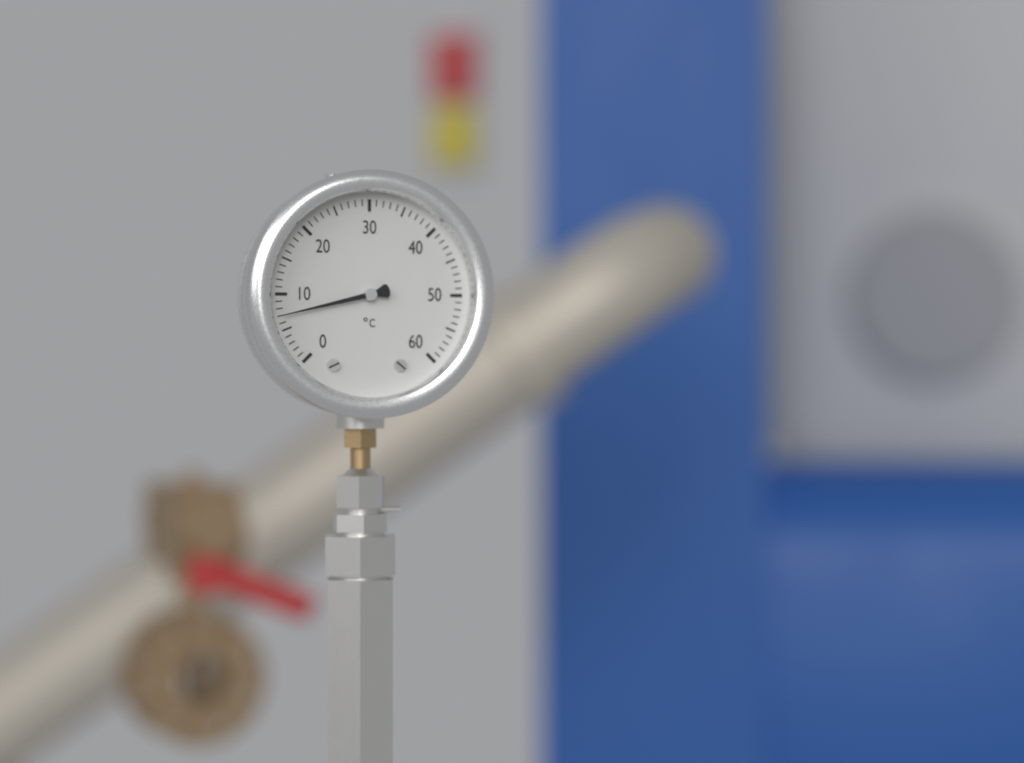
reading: 7 °C
